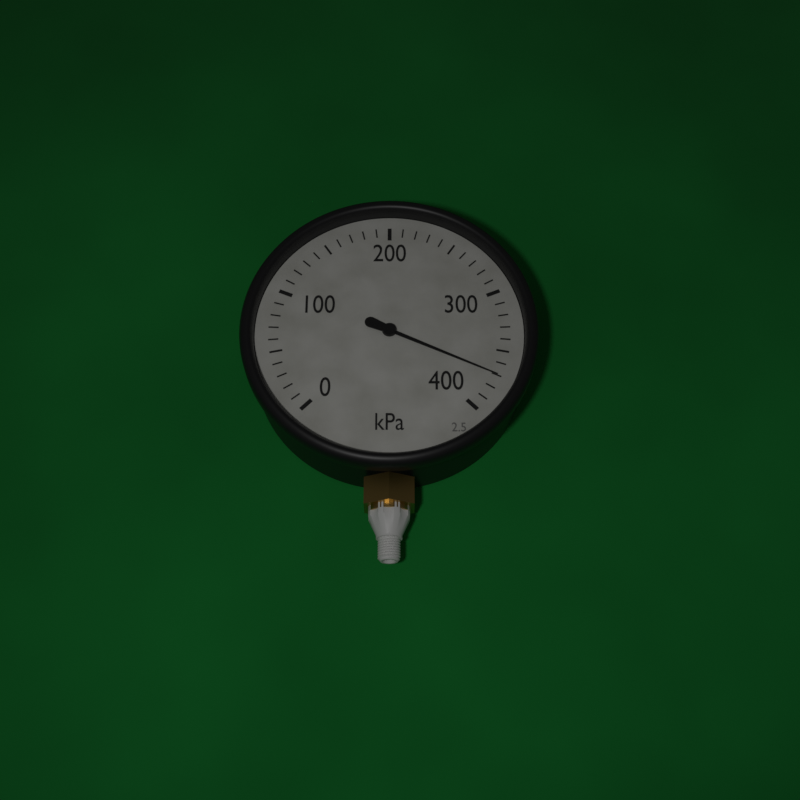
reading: 370 kPa
